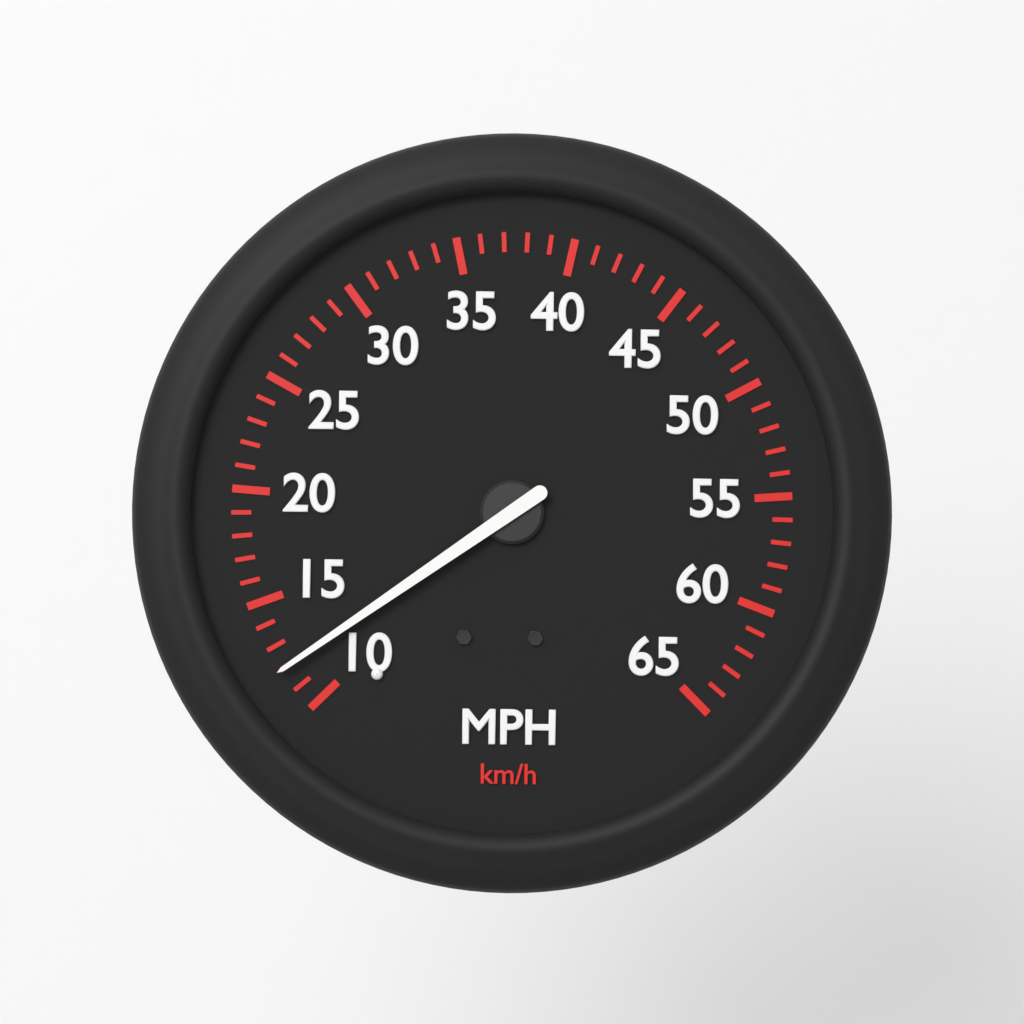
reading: 12 mph
